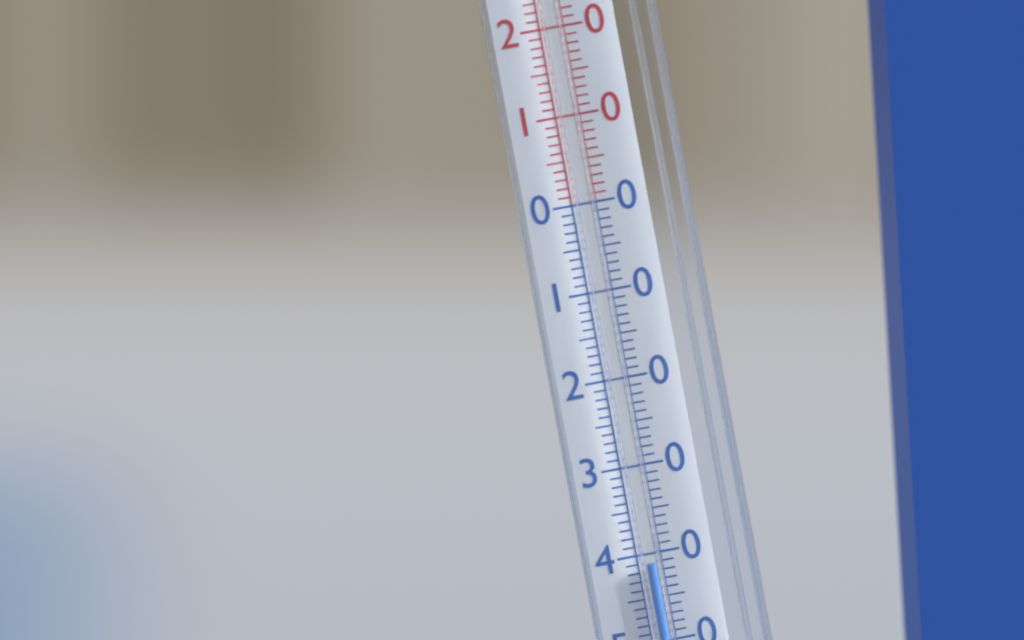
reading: -41 °C
